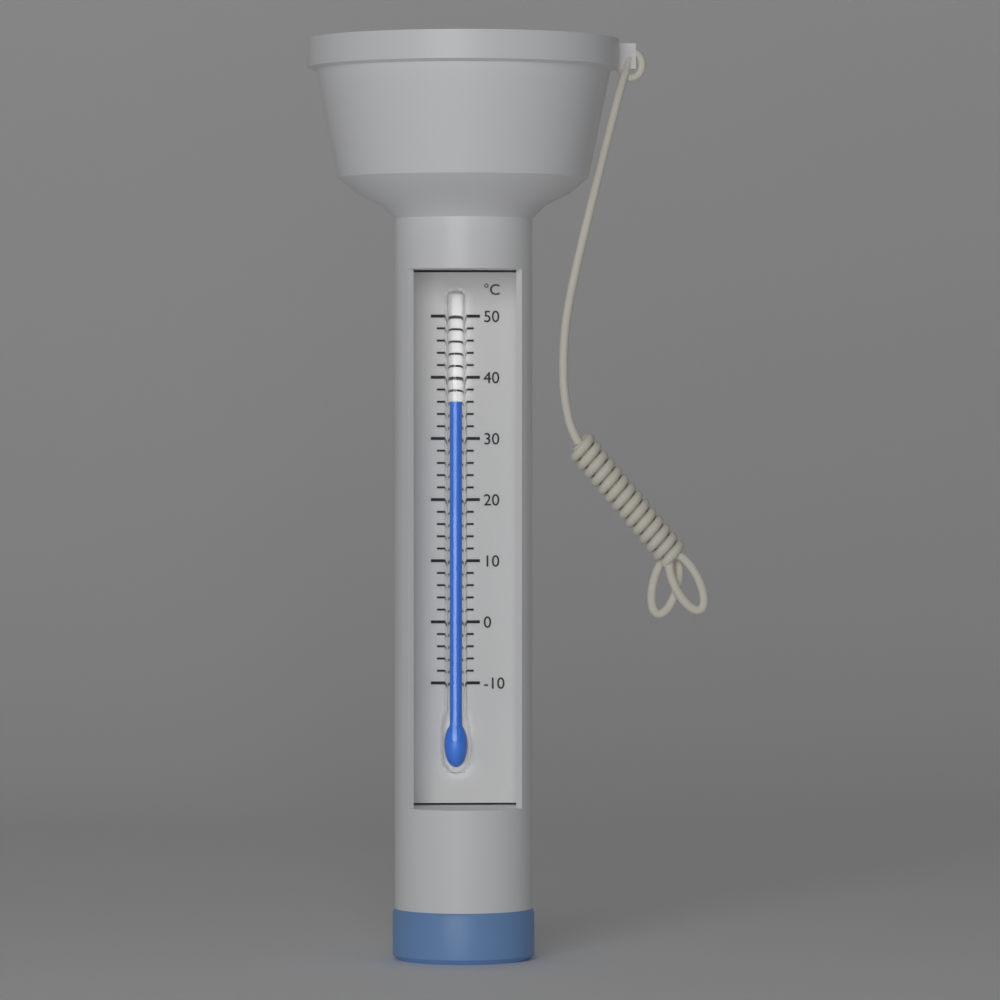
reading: 36 °C
